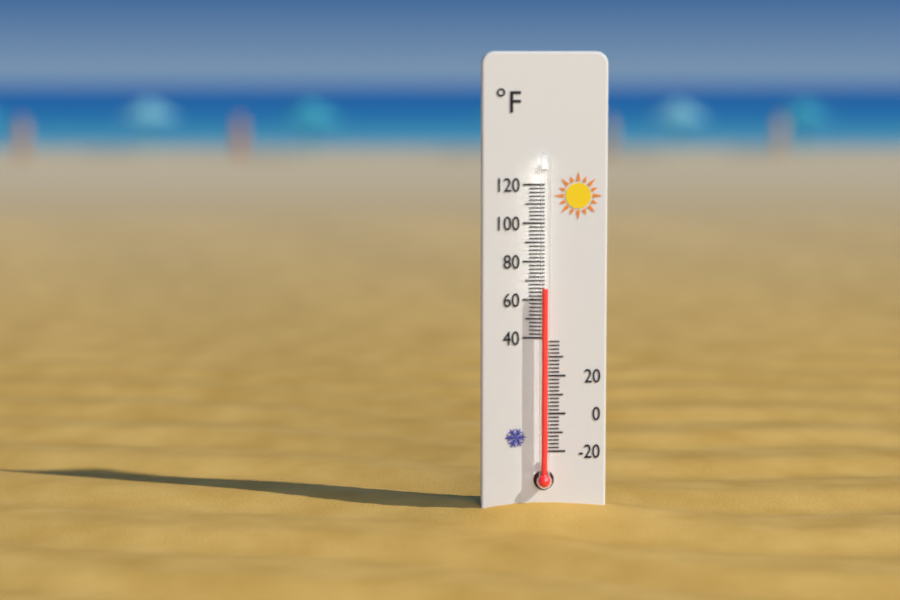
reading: 66 °F
